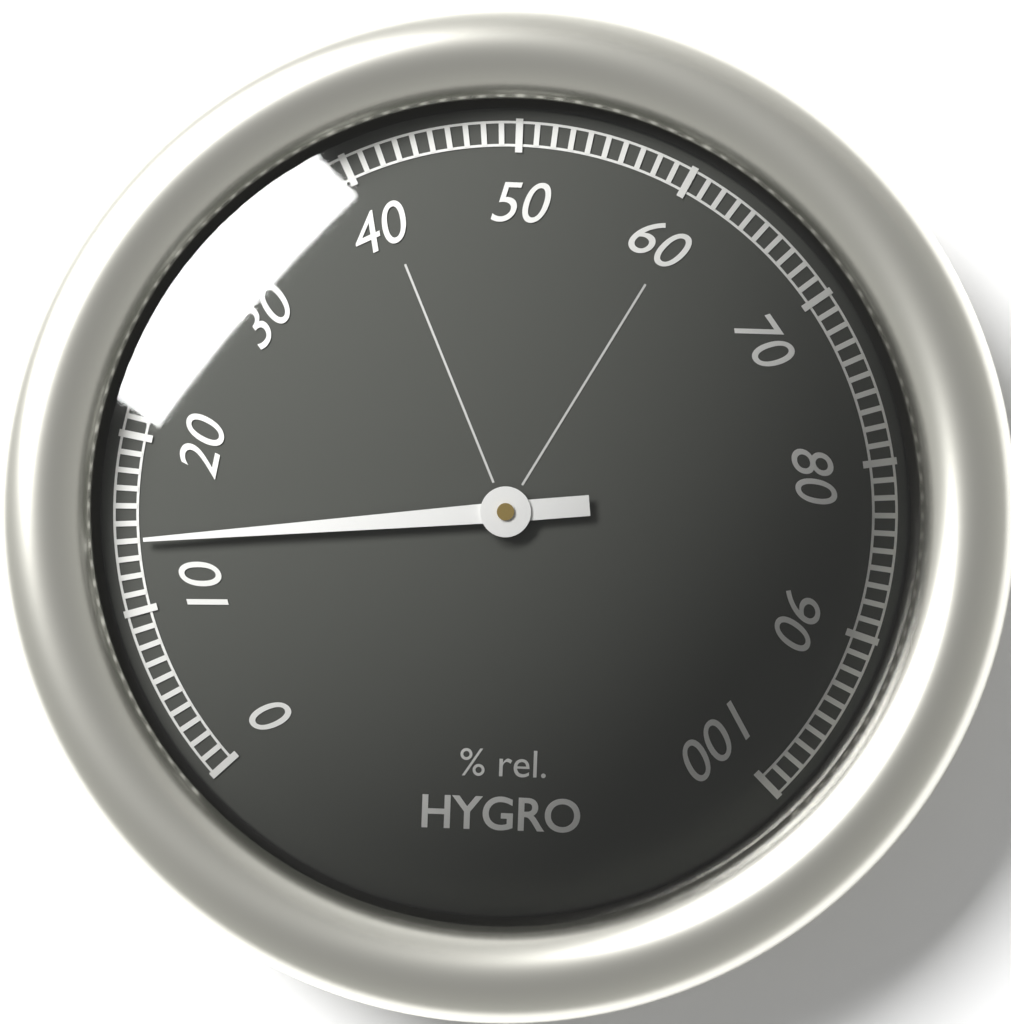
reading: 14 %
